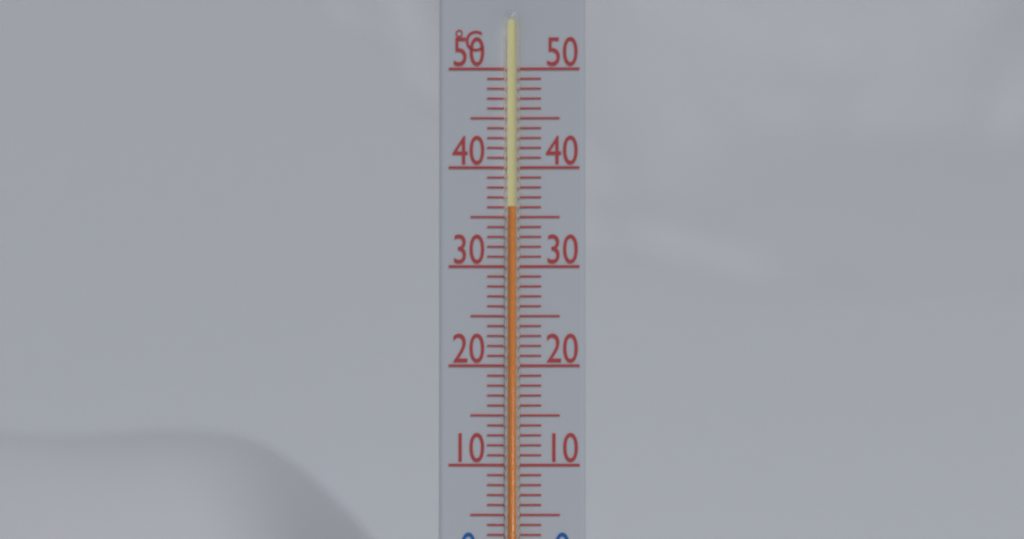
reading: 36 °C
